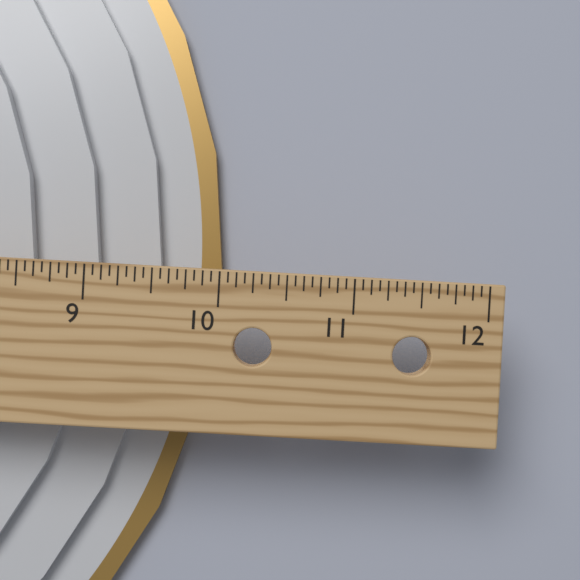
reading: 9.9375 in
